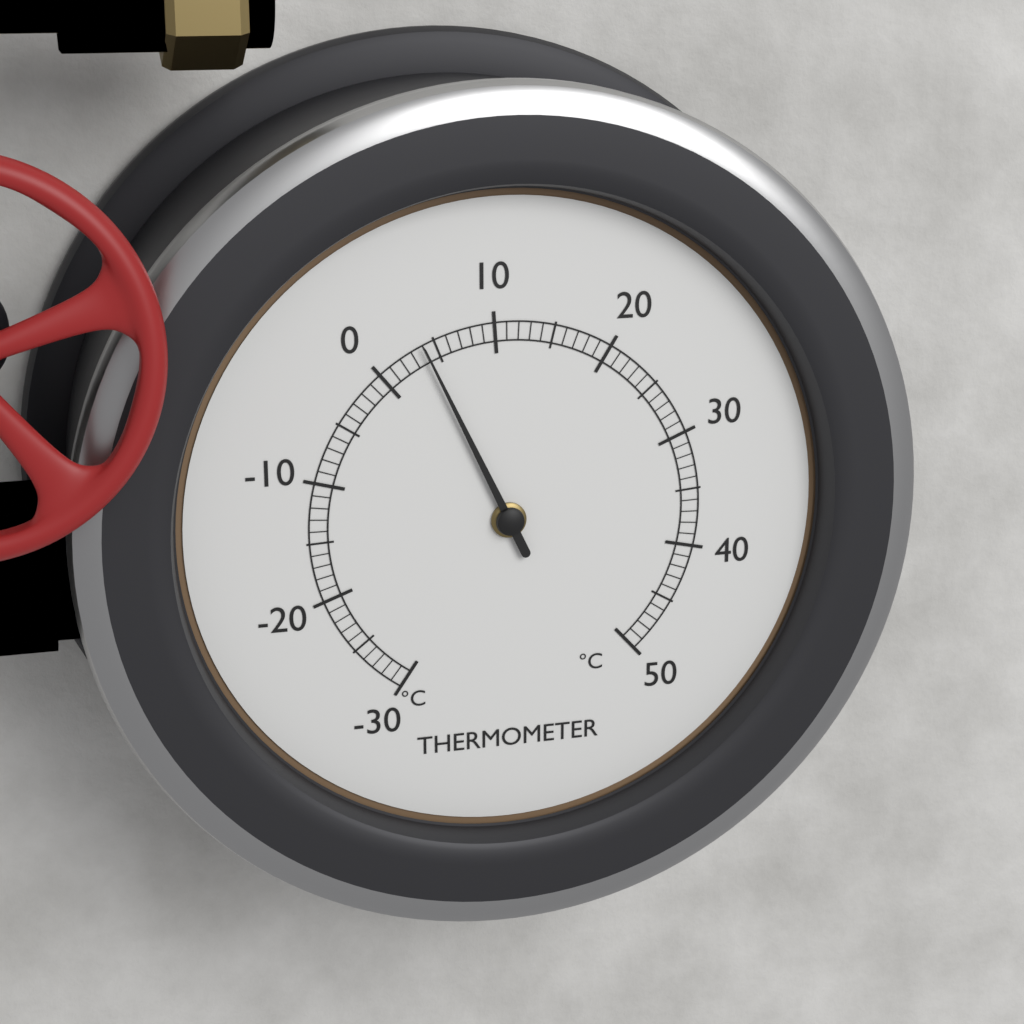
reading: 4 °C
